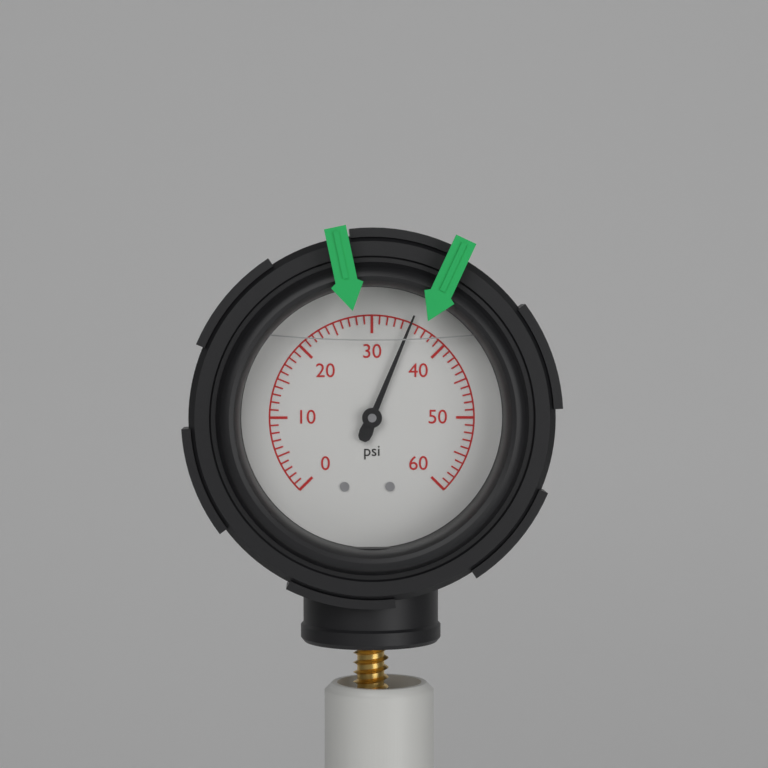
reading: 35 psi
